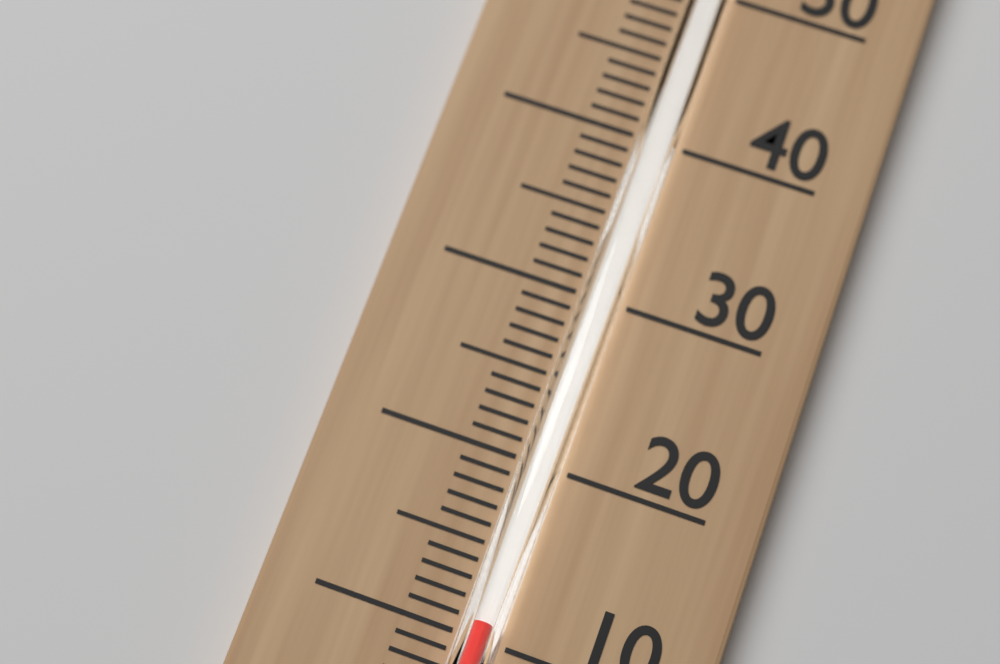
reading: 11 °C
